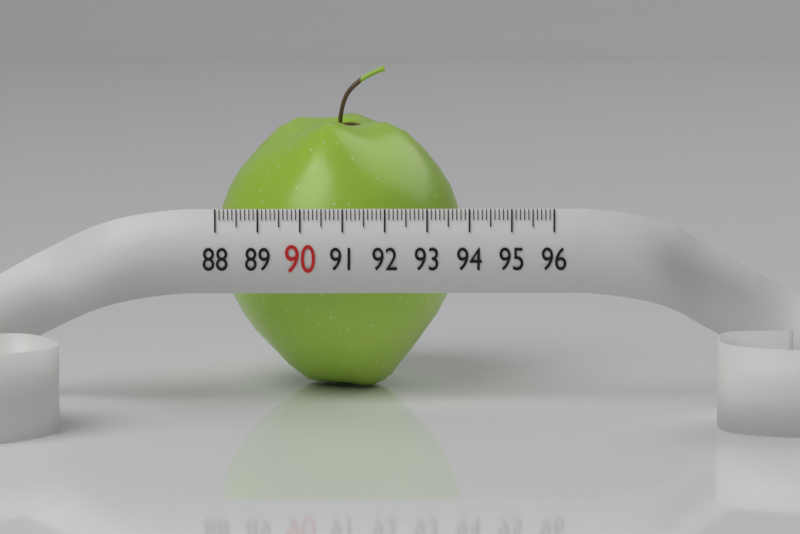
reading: 93.9 (no unit)
